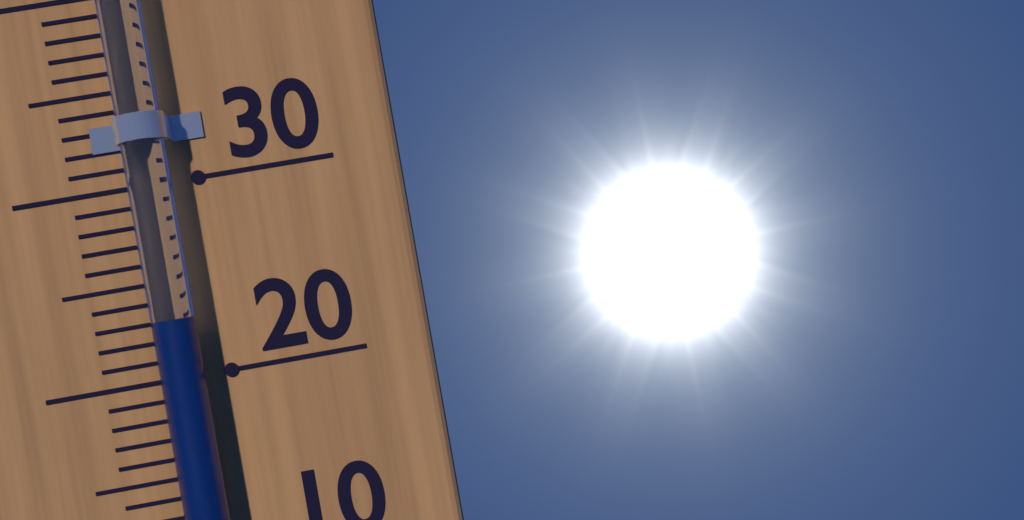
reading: 23 °C
